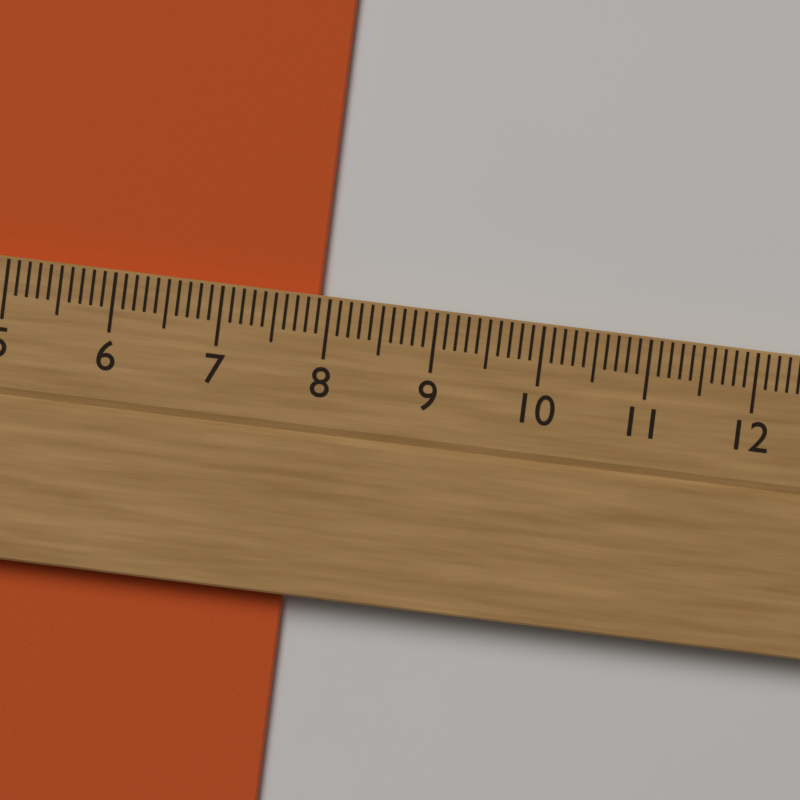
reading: 7.9 cm
